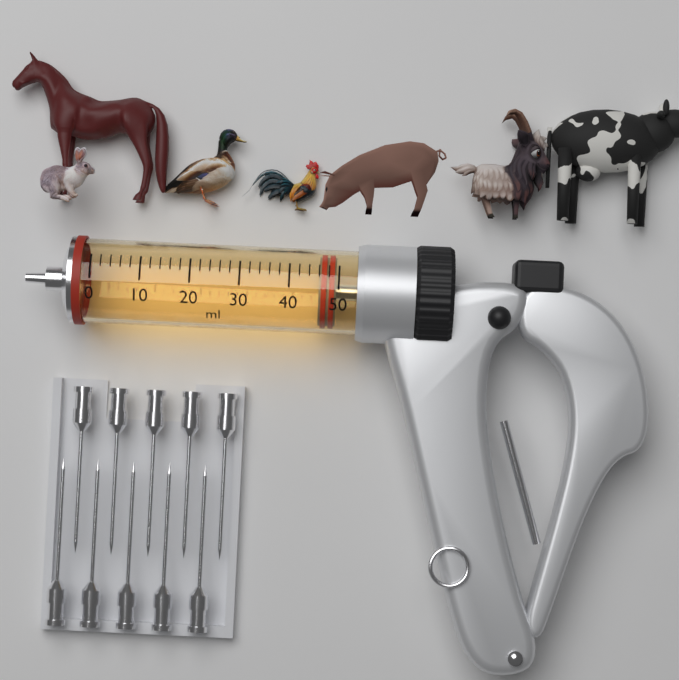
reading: 46 ml
